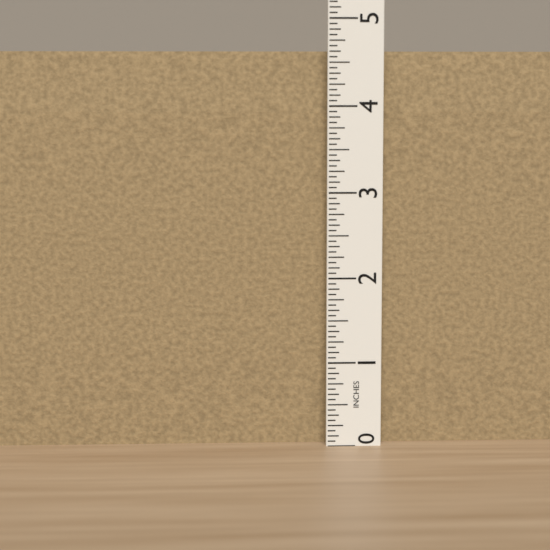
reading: 4.6250 in
